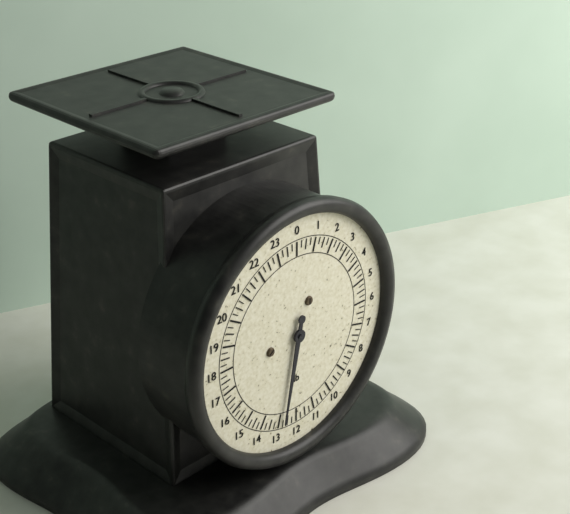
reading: 12.75 lb
